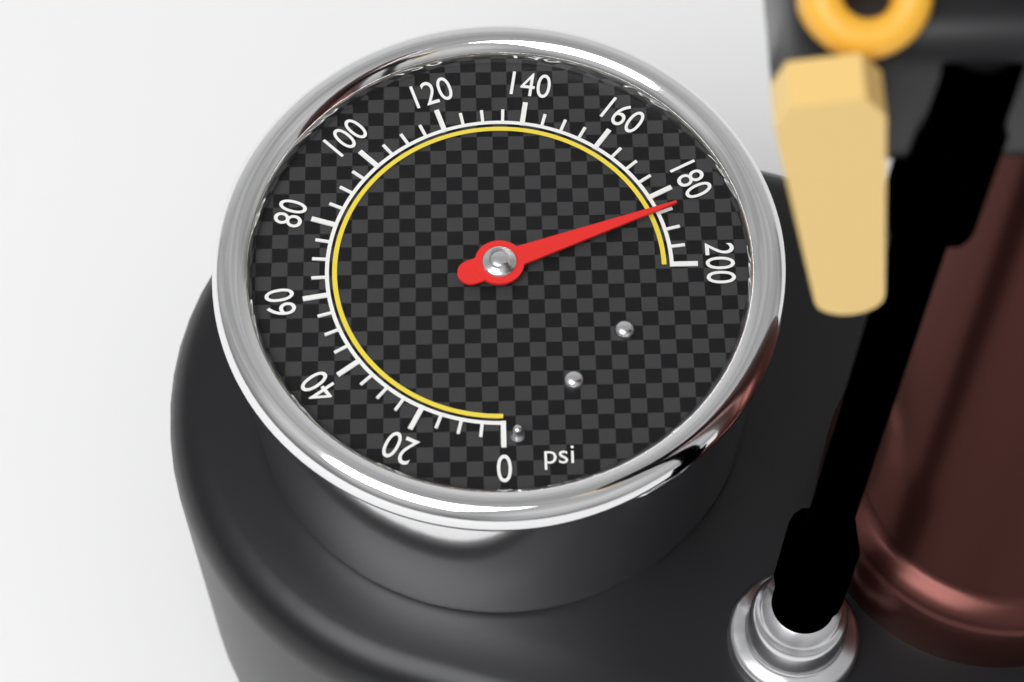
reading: 185 psi
